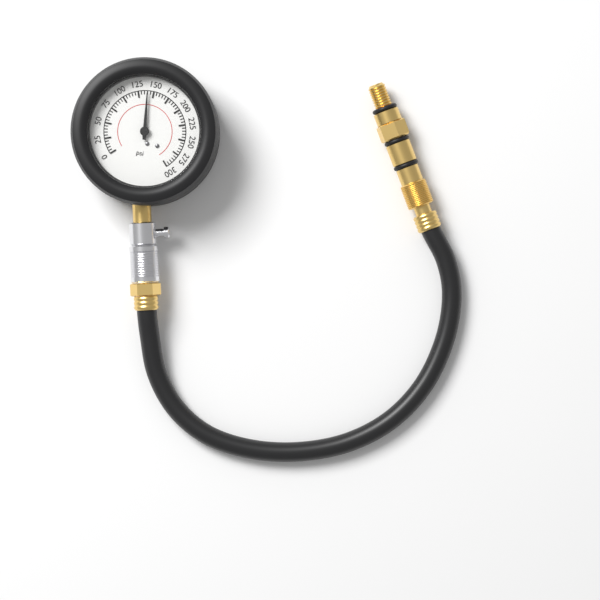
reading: 140 psi
